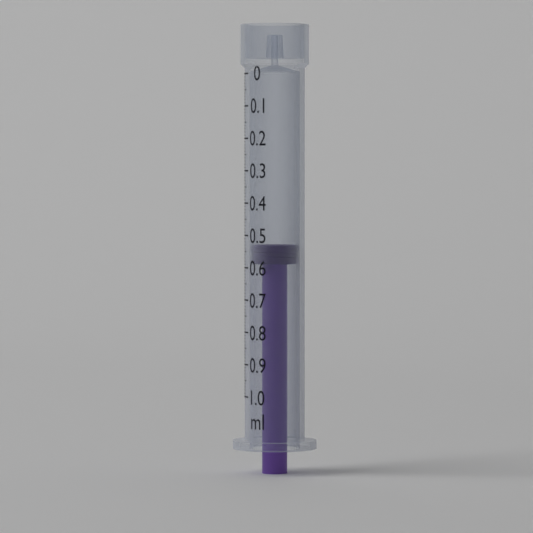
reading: 0.53 ml
